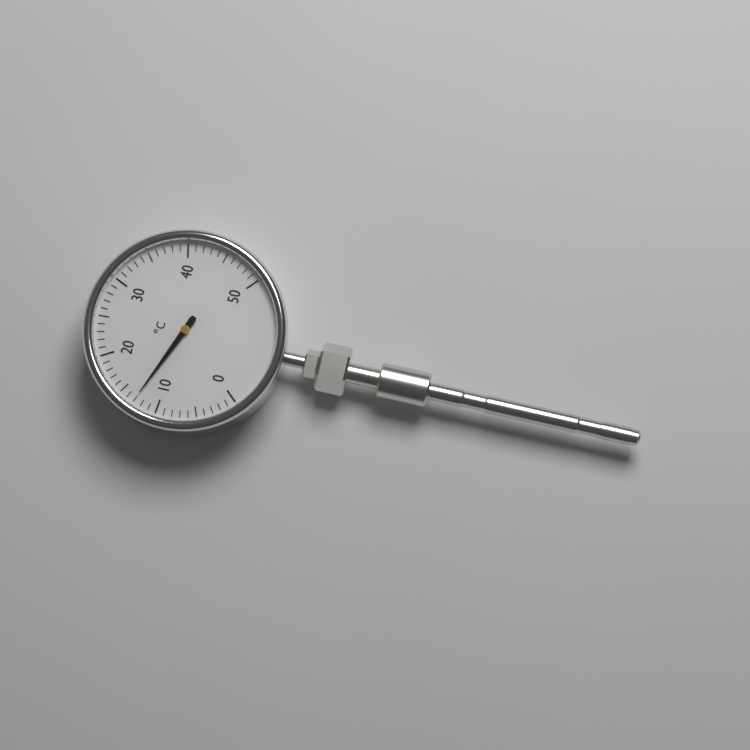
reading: 13 °C
